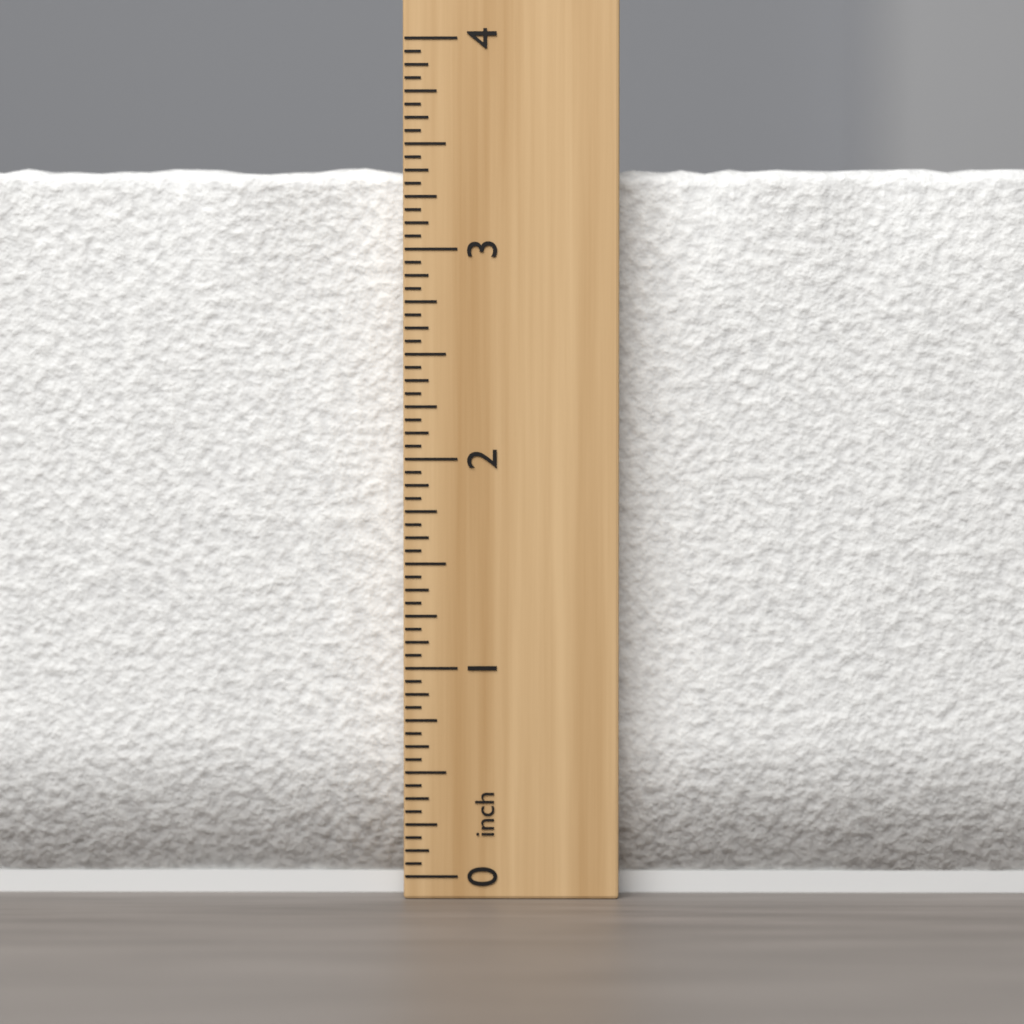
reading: 3.4375 inch
